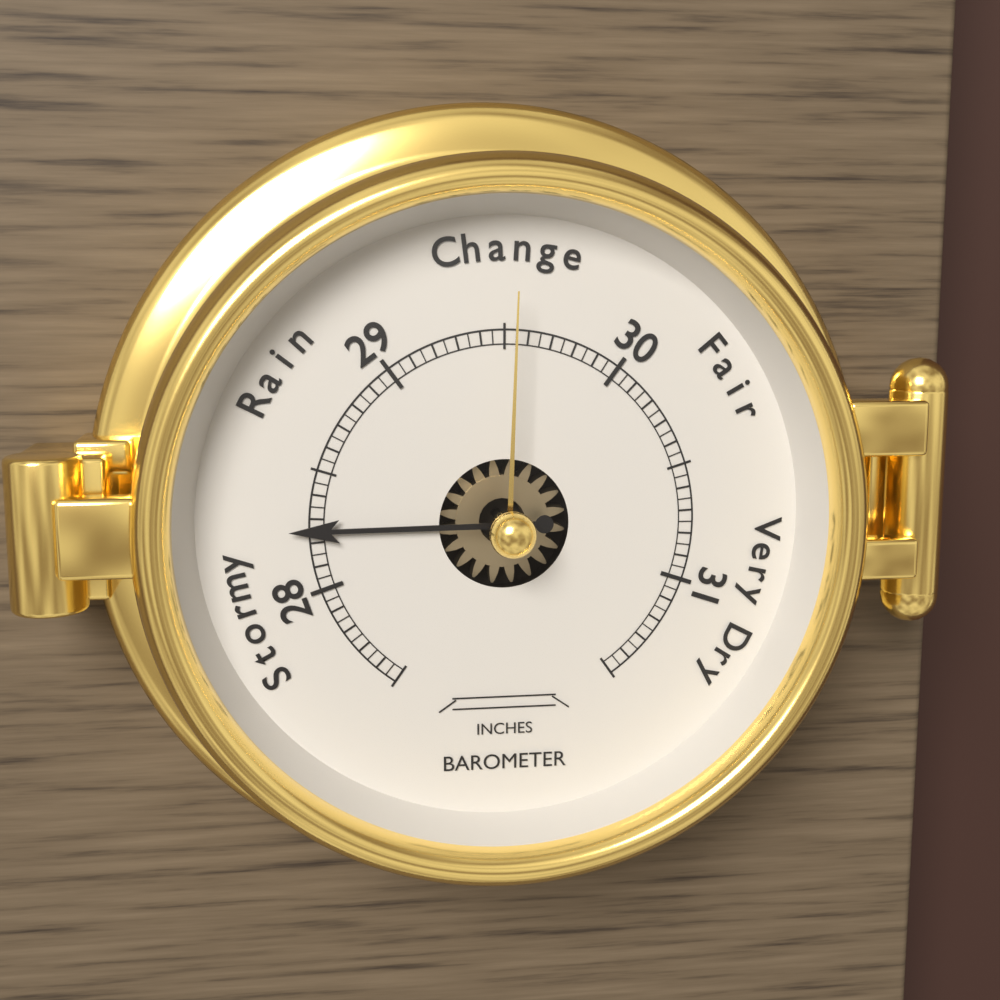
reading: 28.25 inches
